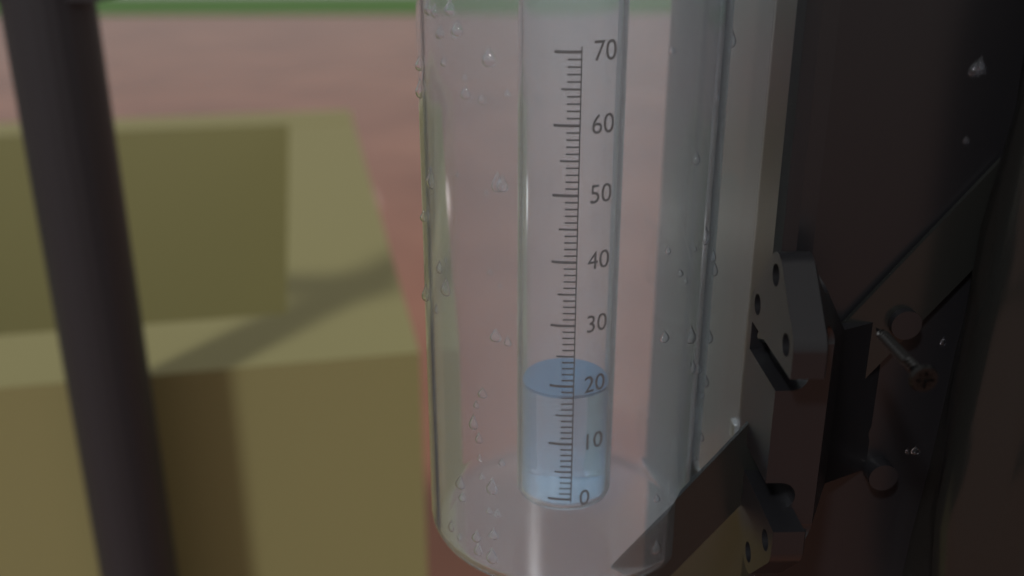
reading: 18 (no unit)
